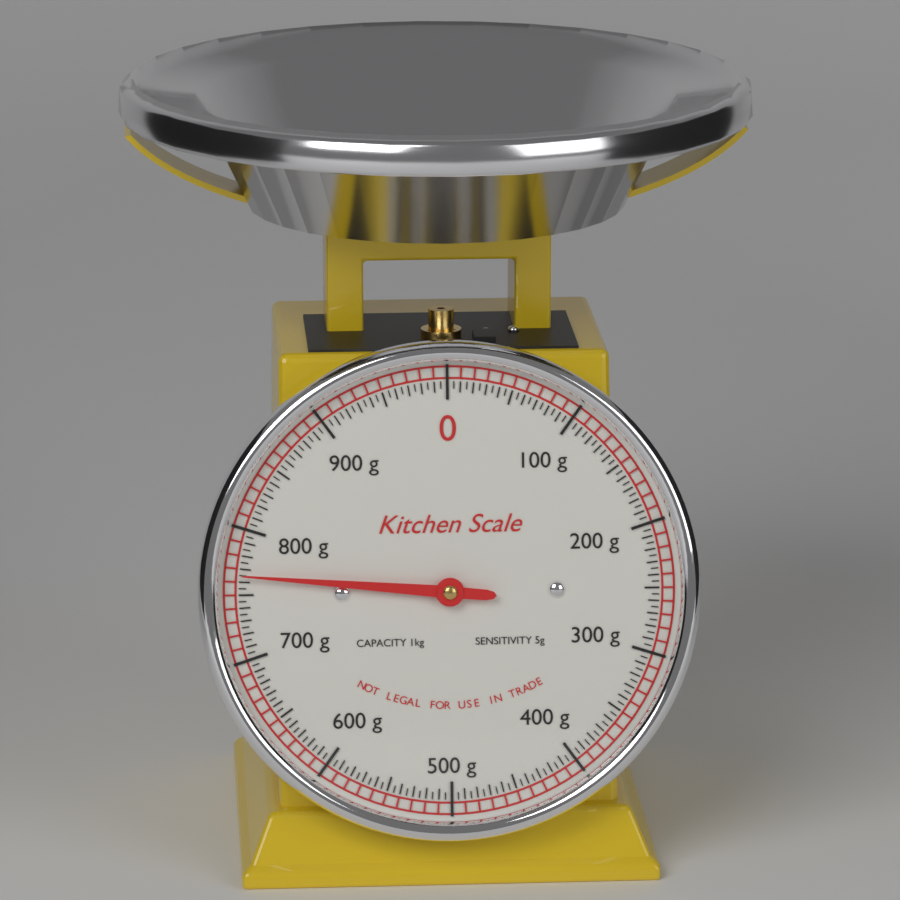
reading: 765 g
